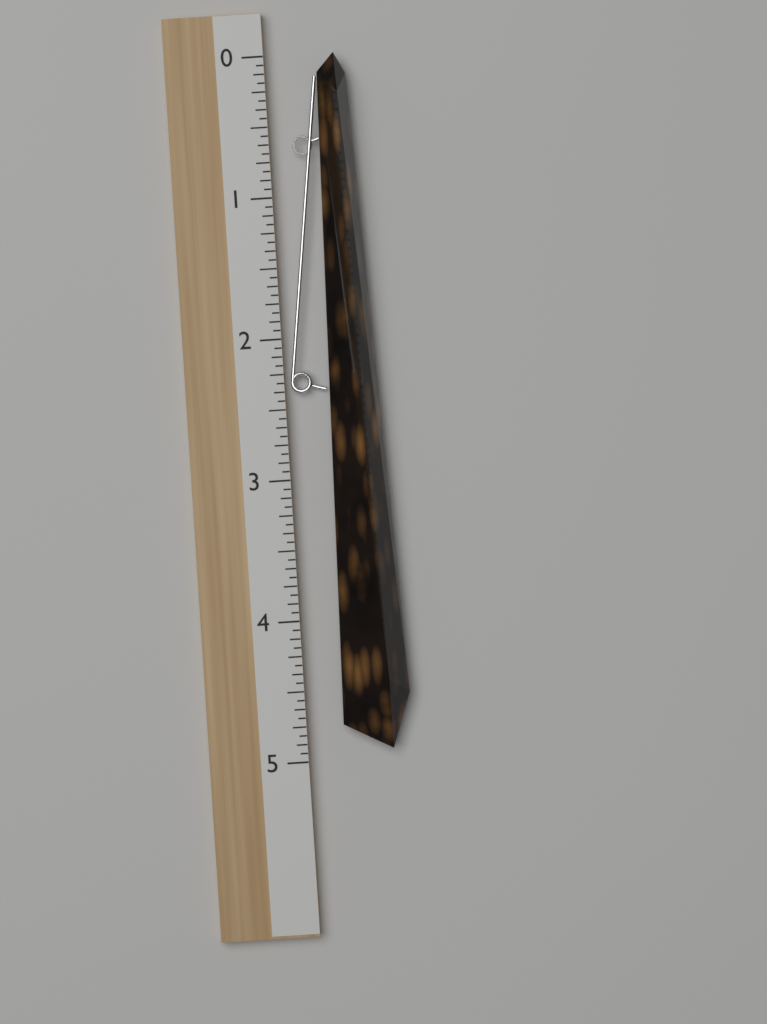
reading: 4.9375 (no unit)
